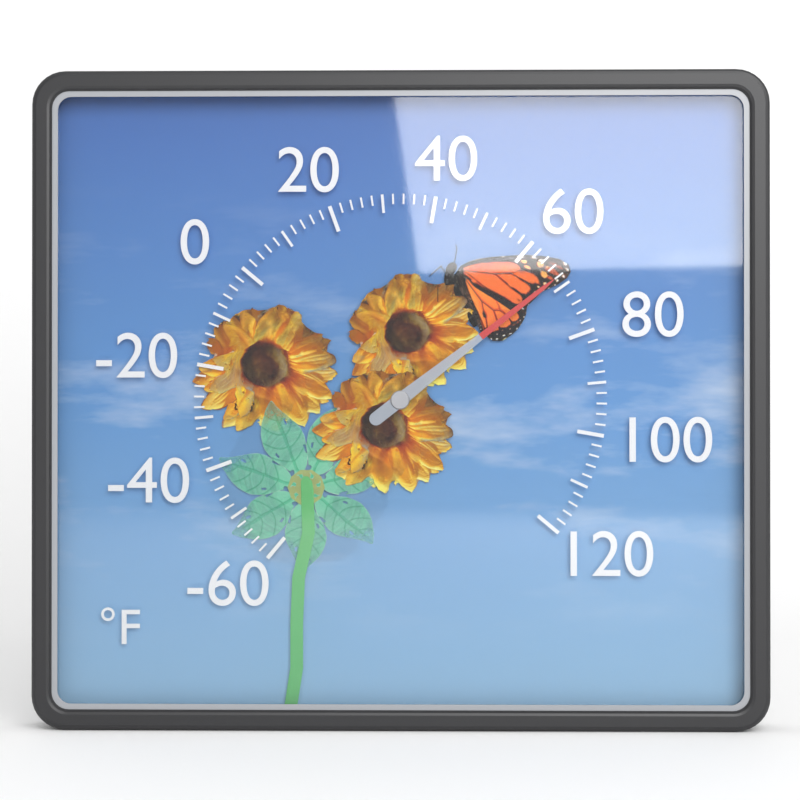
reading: 68 °F
